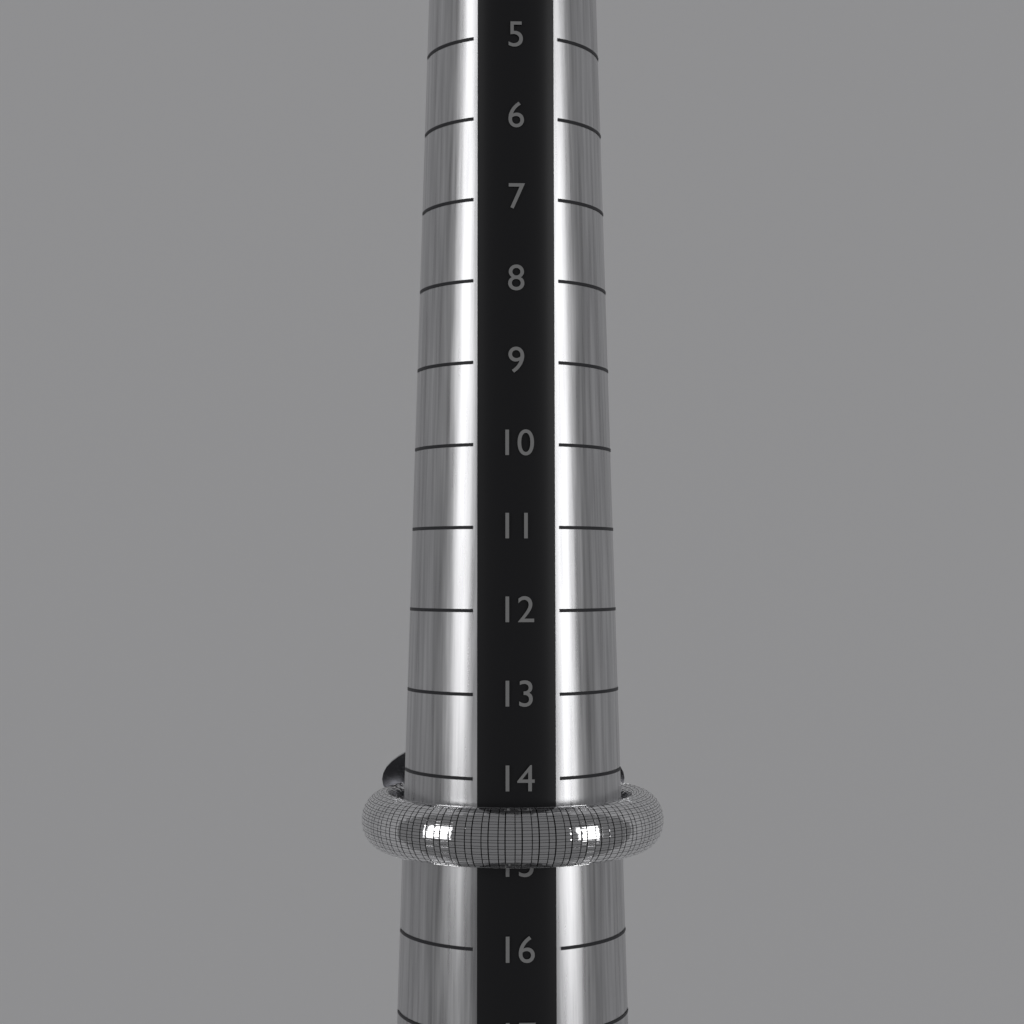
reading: 15 (no unit)
